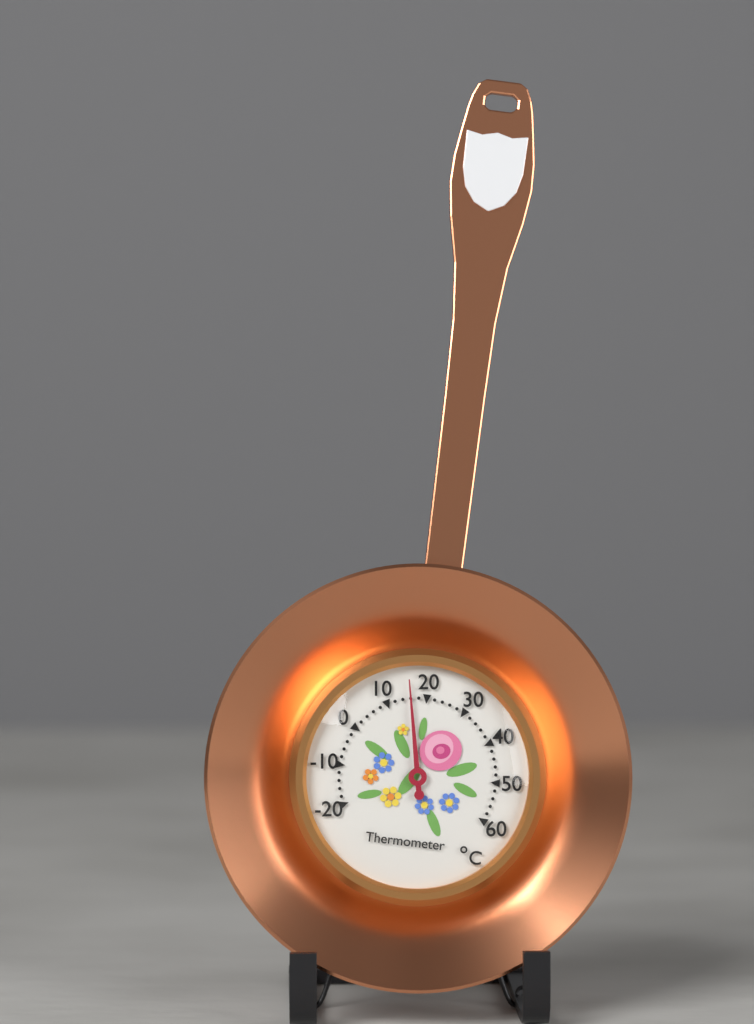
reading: 16 °C
